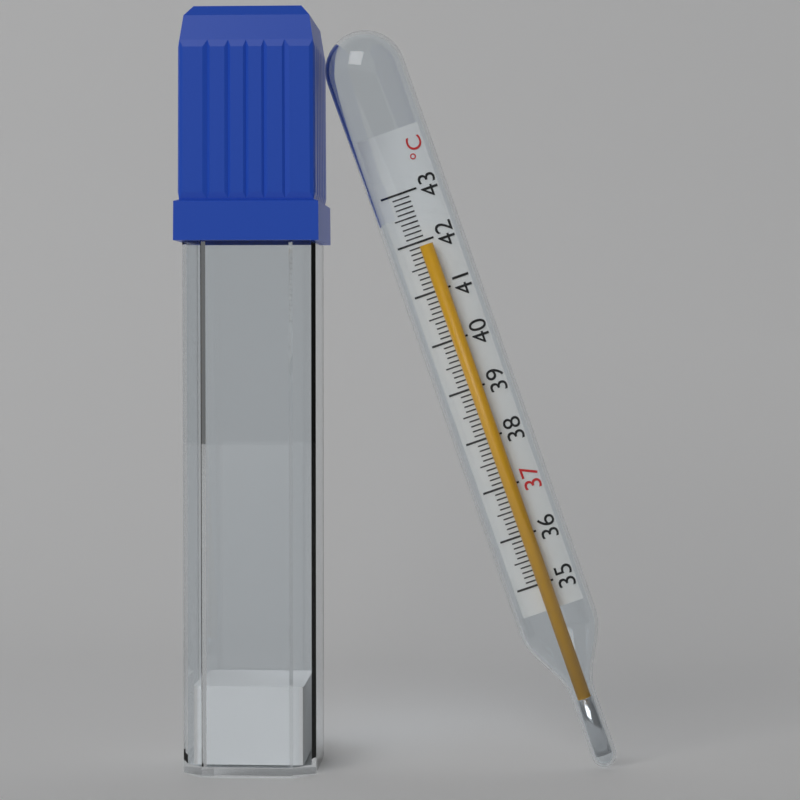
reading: 41.9 °C
